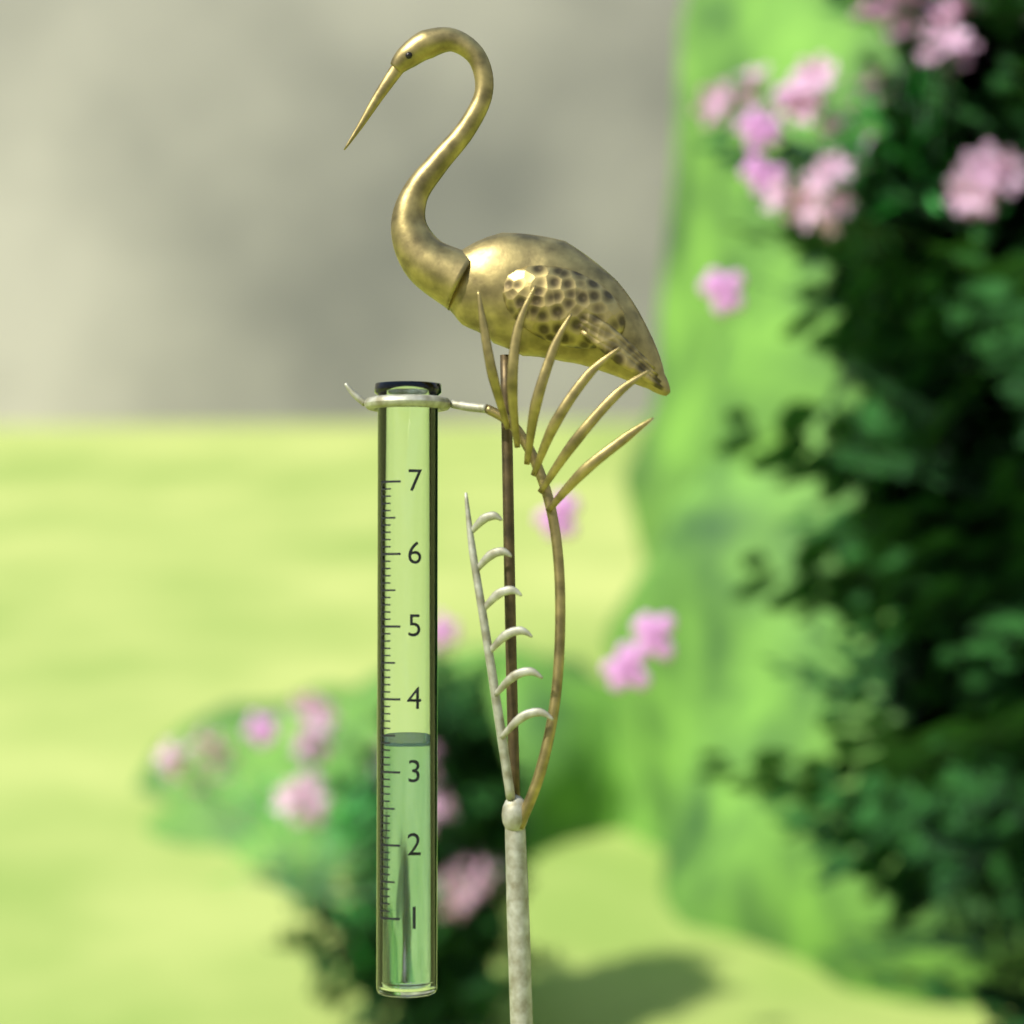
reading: 3.4 (no unit)
